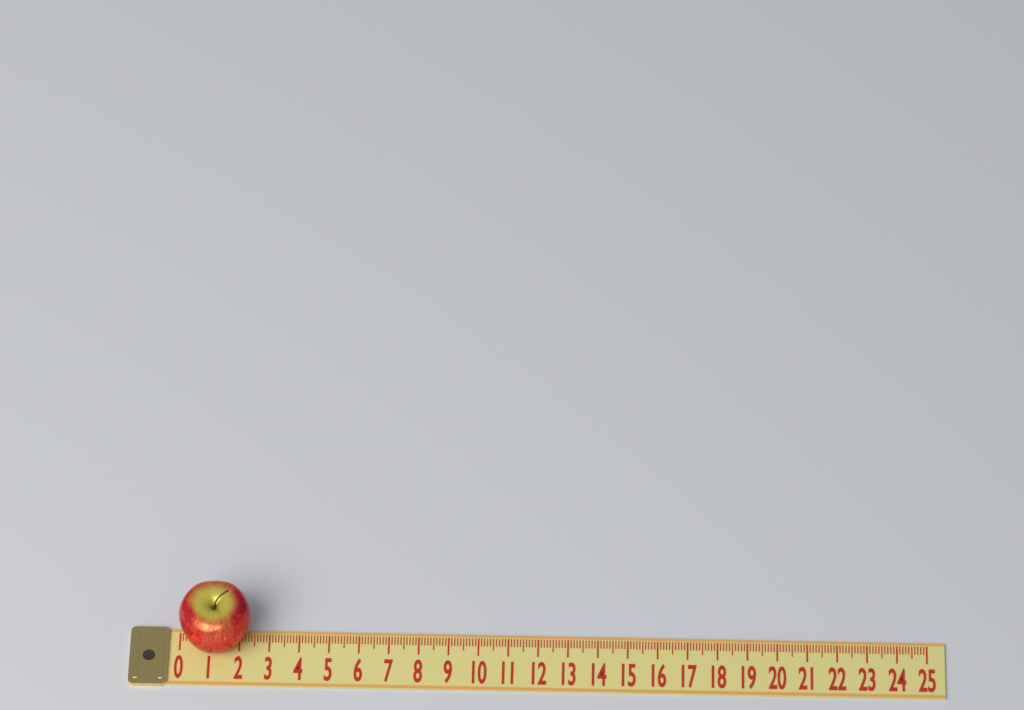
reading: 2.4 (no unit)
